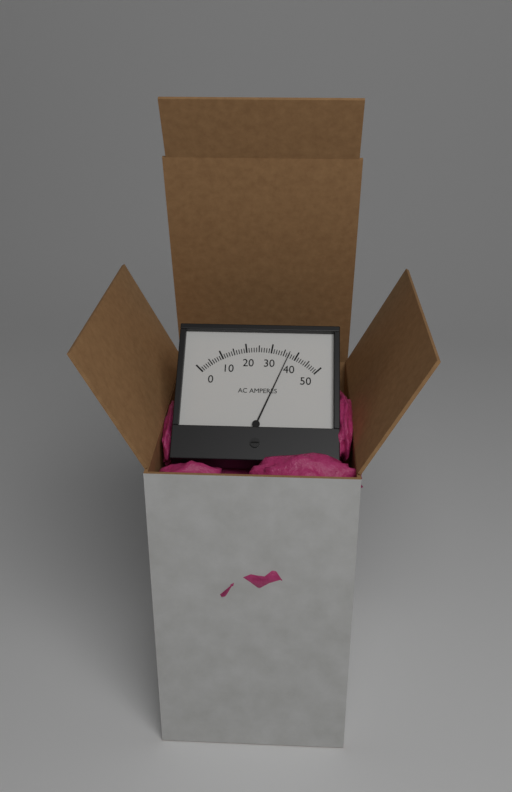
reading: 37 A
